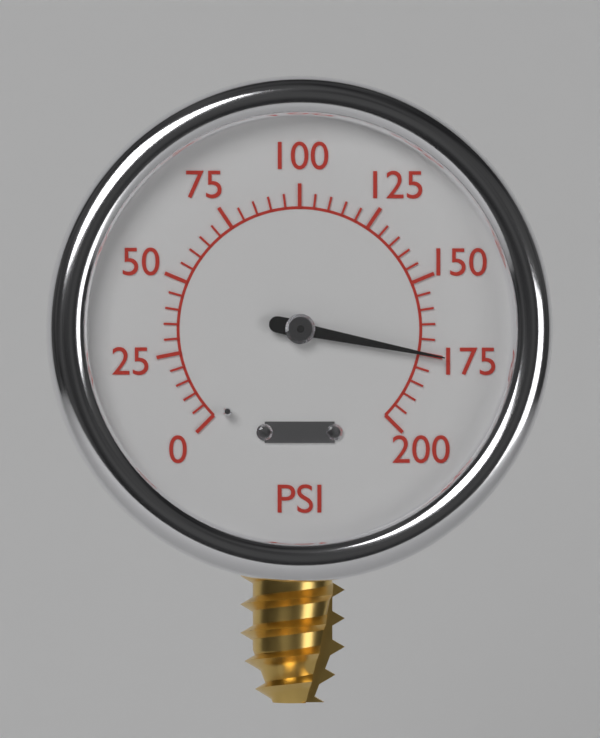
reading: 175 psi
